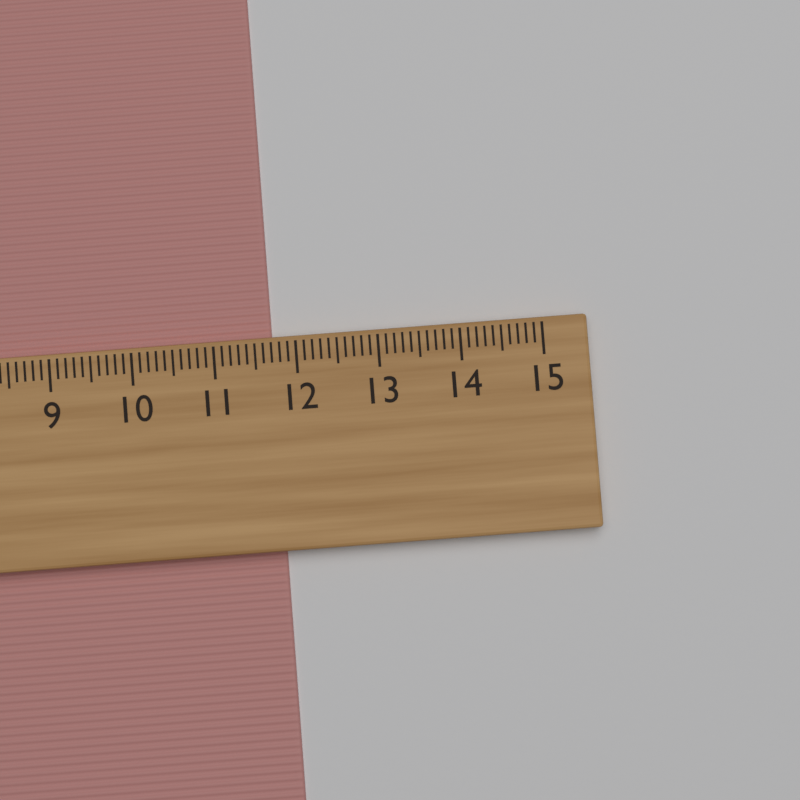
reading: 11.7 cm
